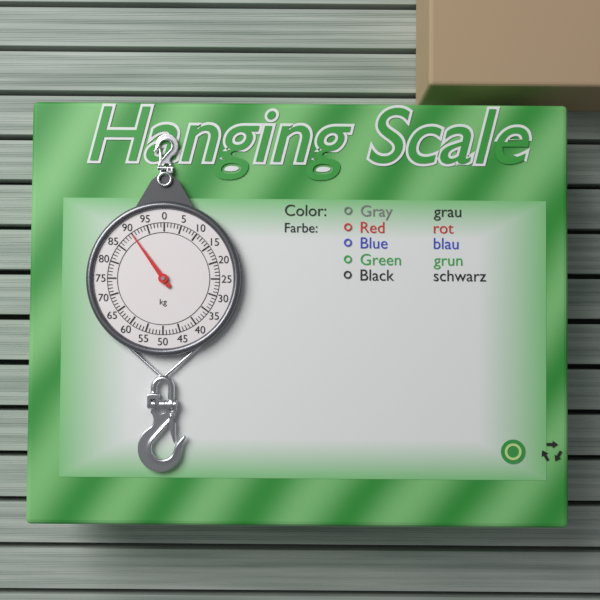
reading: 90 kg
